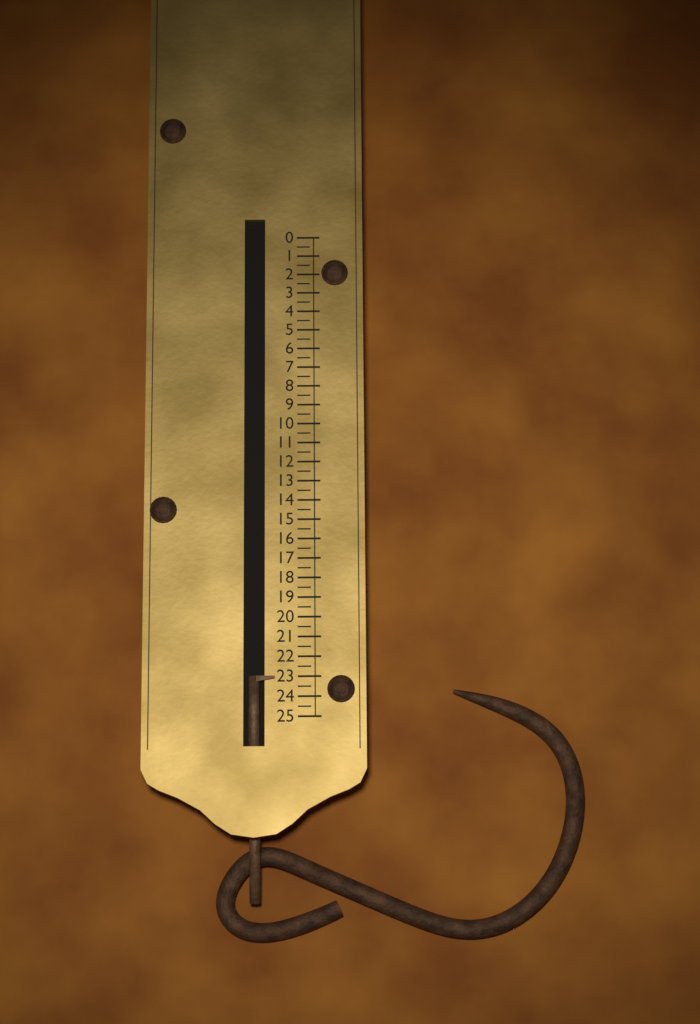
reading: 23.0 (no unit)
